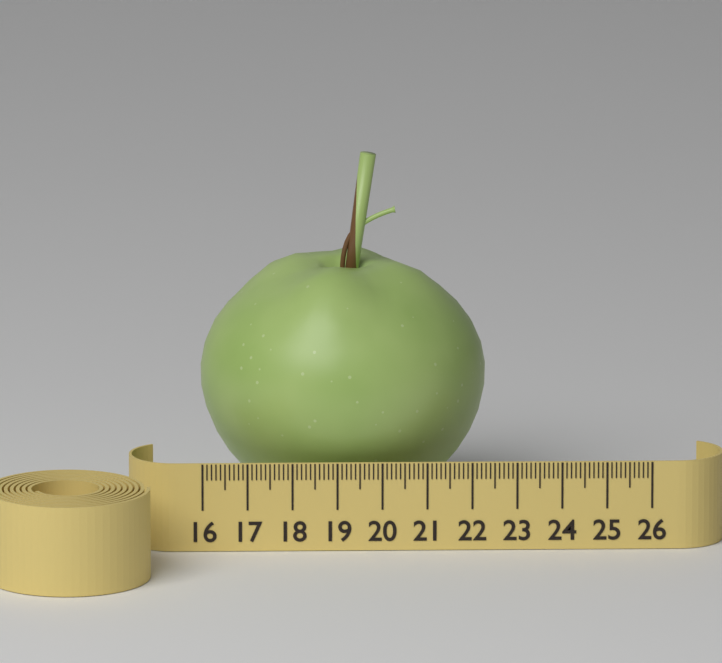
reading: 22.4 (no unit)
